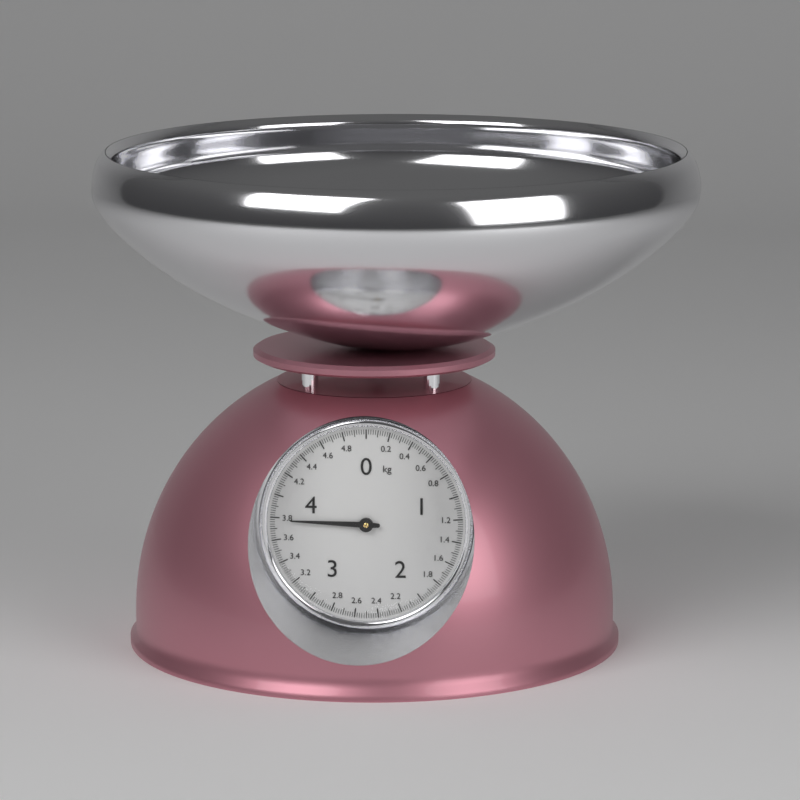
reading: 3.78 kg
